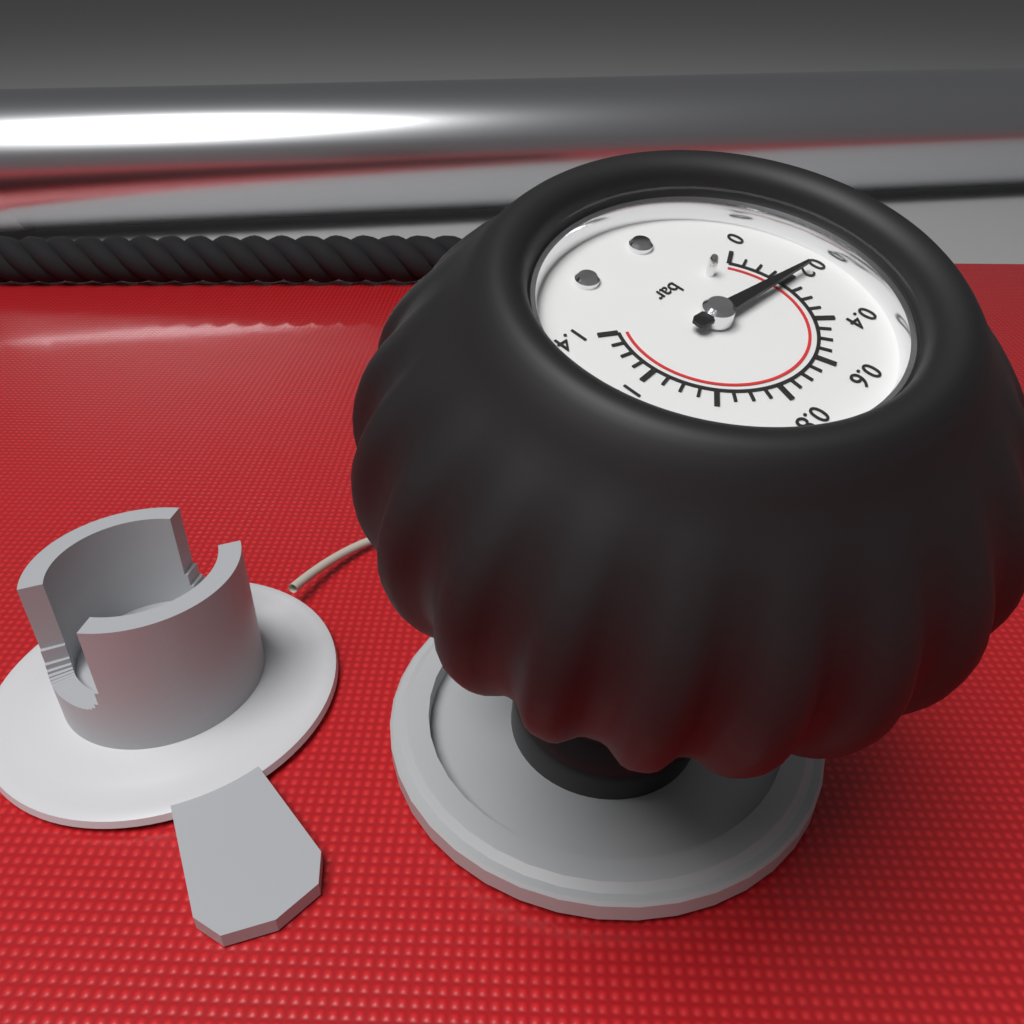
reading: 0.20 bar
